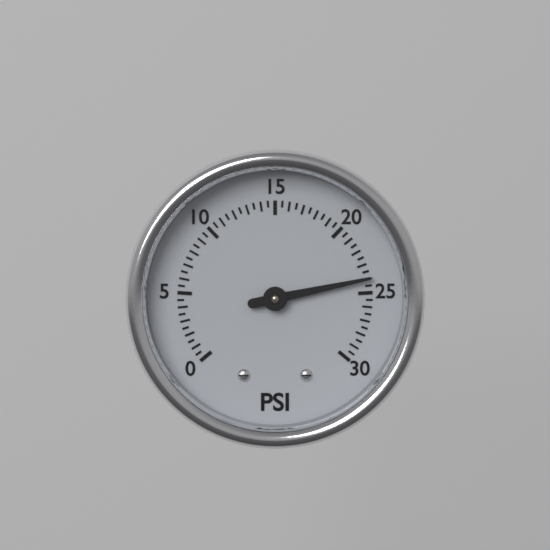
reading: 24.0 psi
